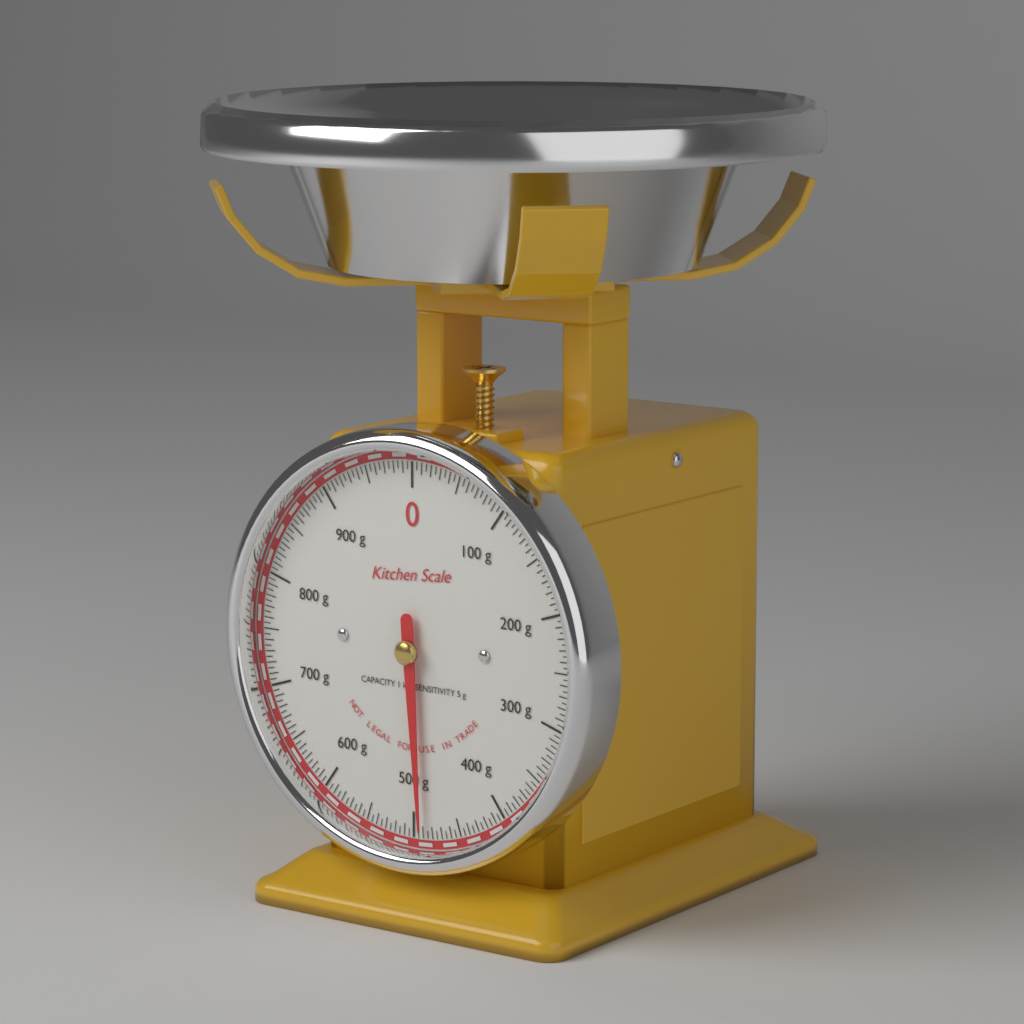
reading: 490 g
